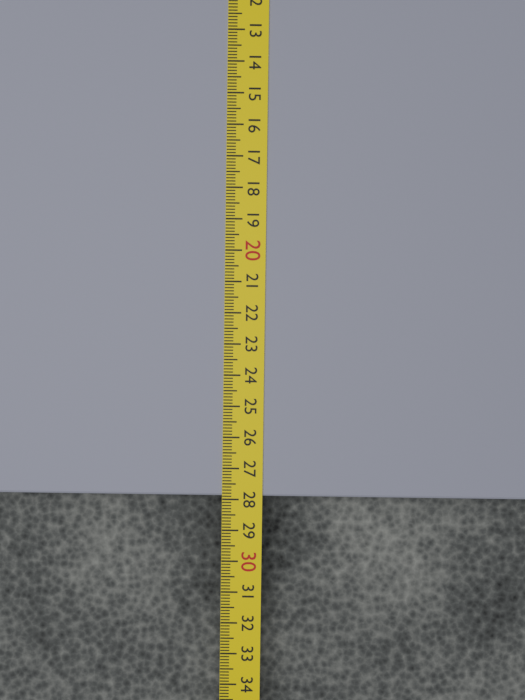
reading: 27.9 cm
